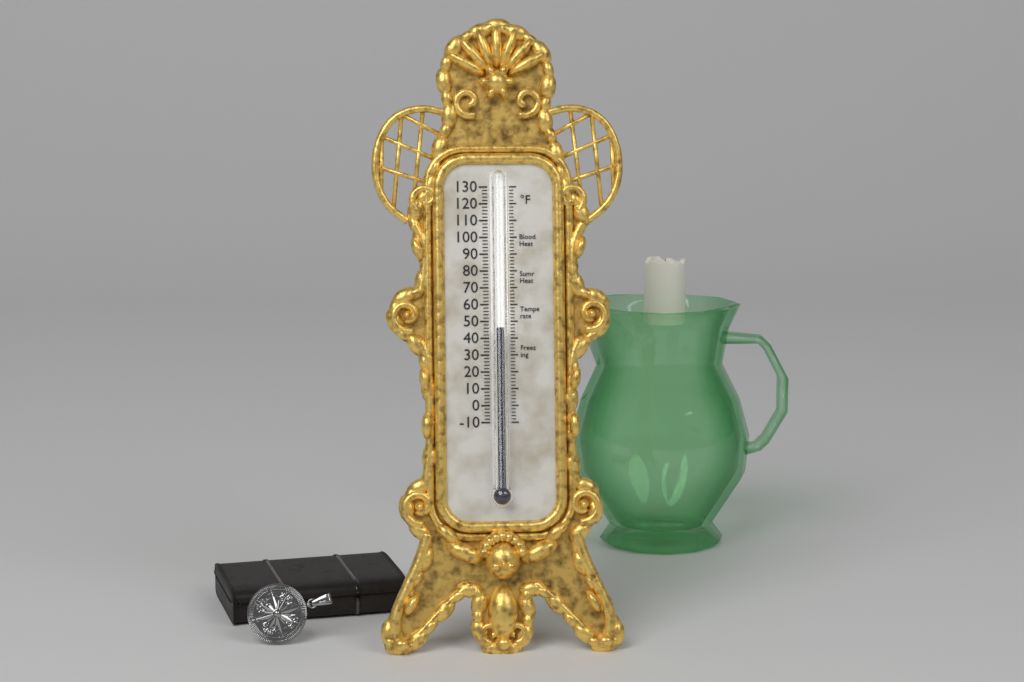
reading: 46 °F
